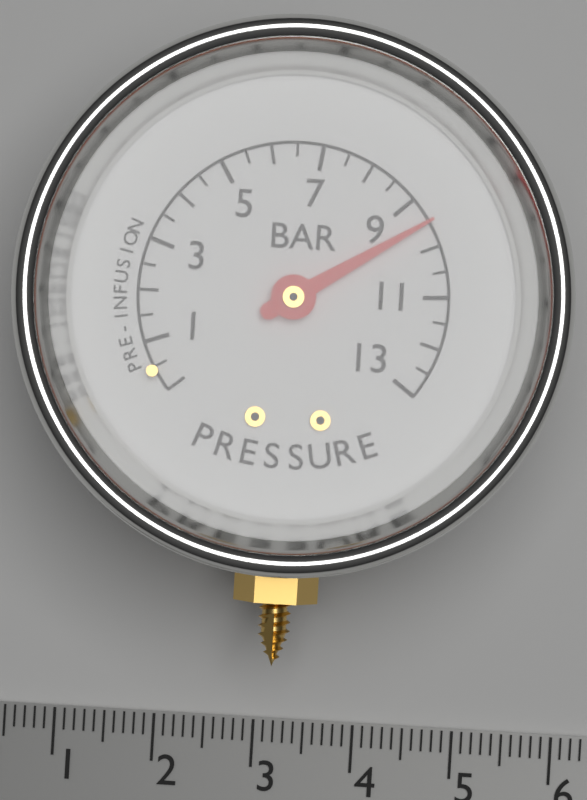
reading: 9.5 bar
